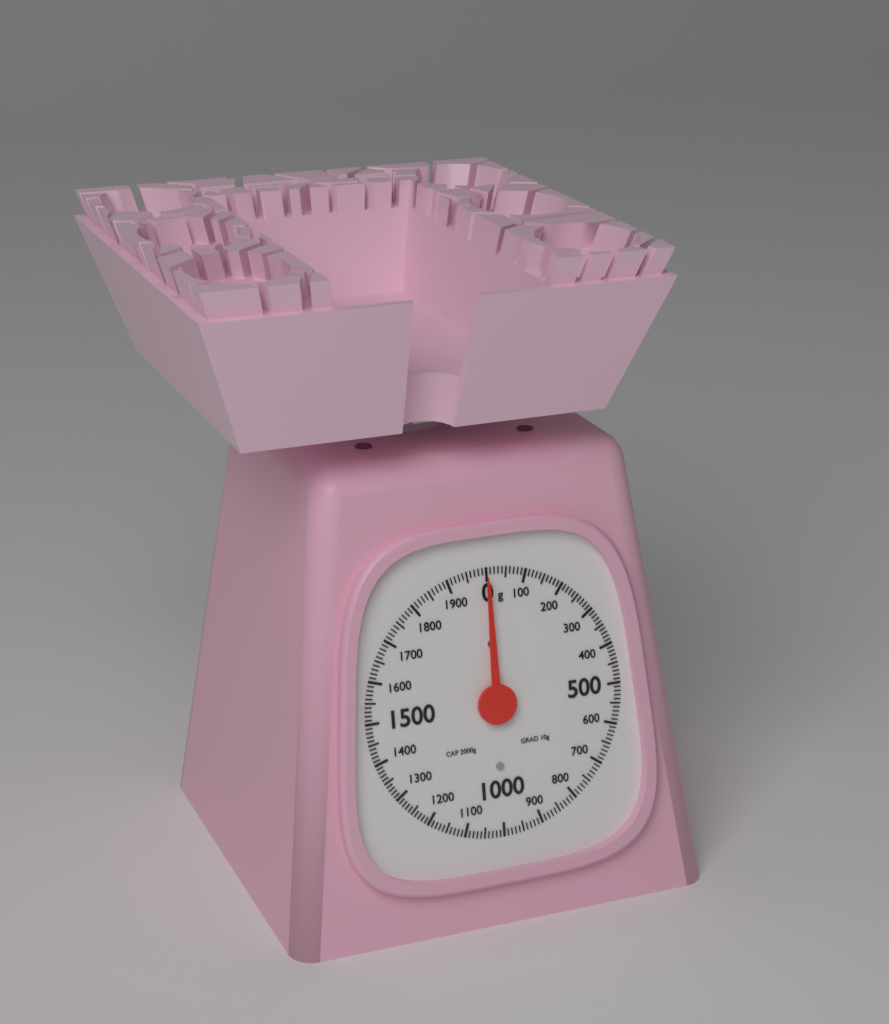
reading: 0 g
